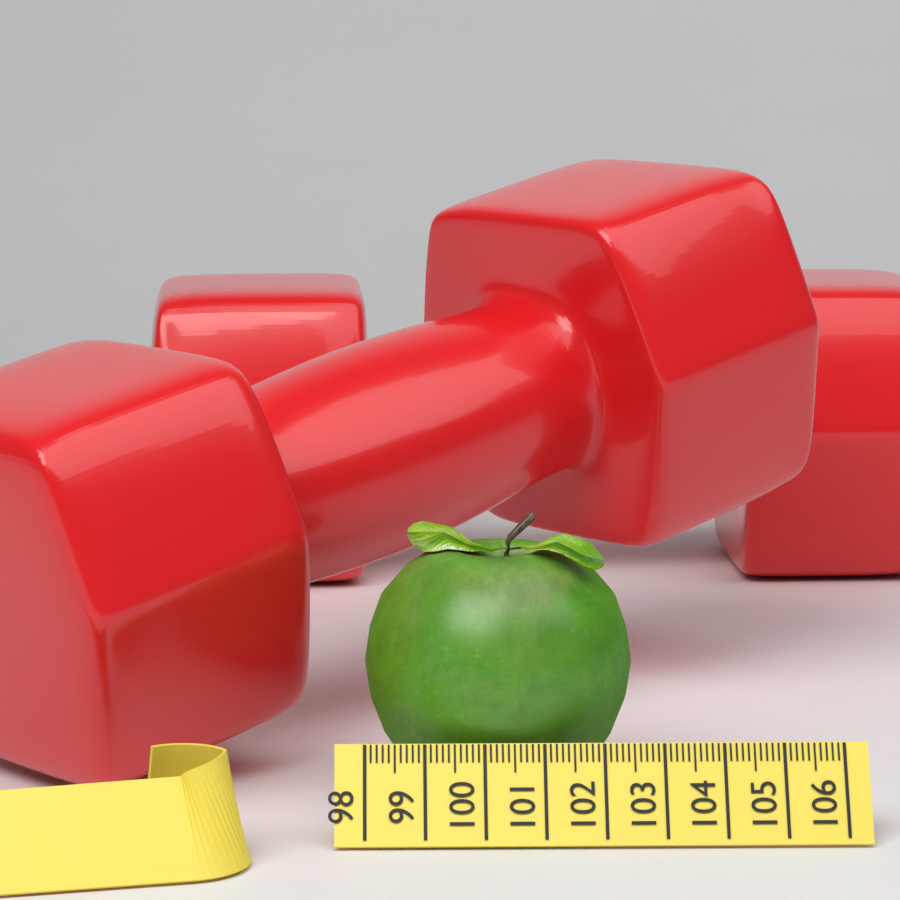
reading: 102.6 (no unit)
